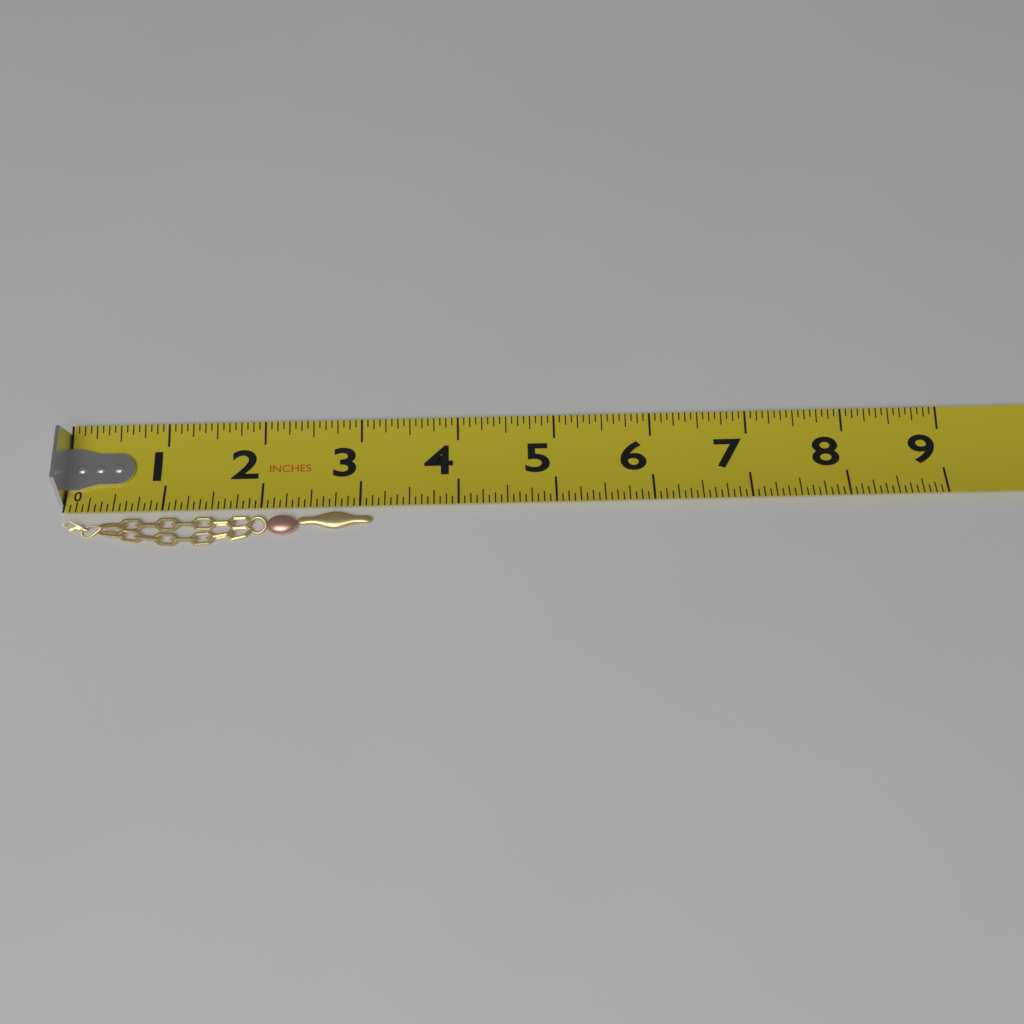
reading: 3.1250 in
